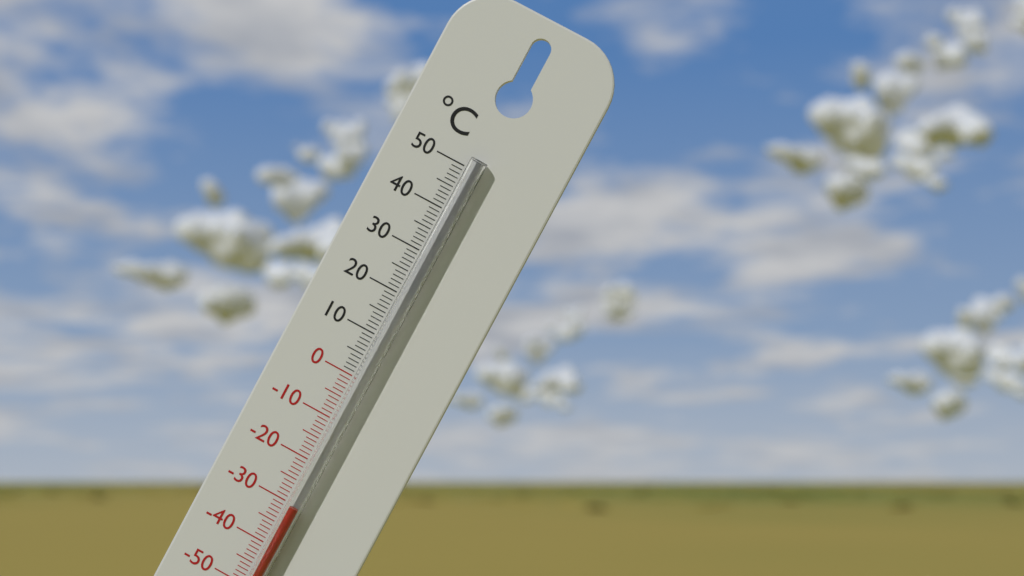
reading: -30 °C
